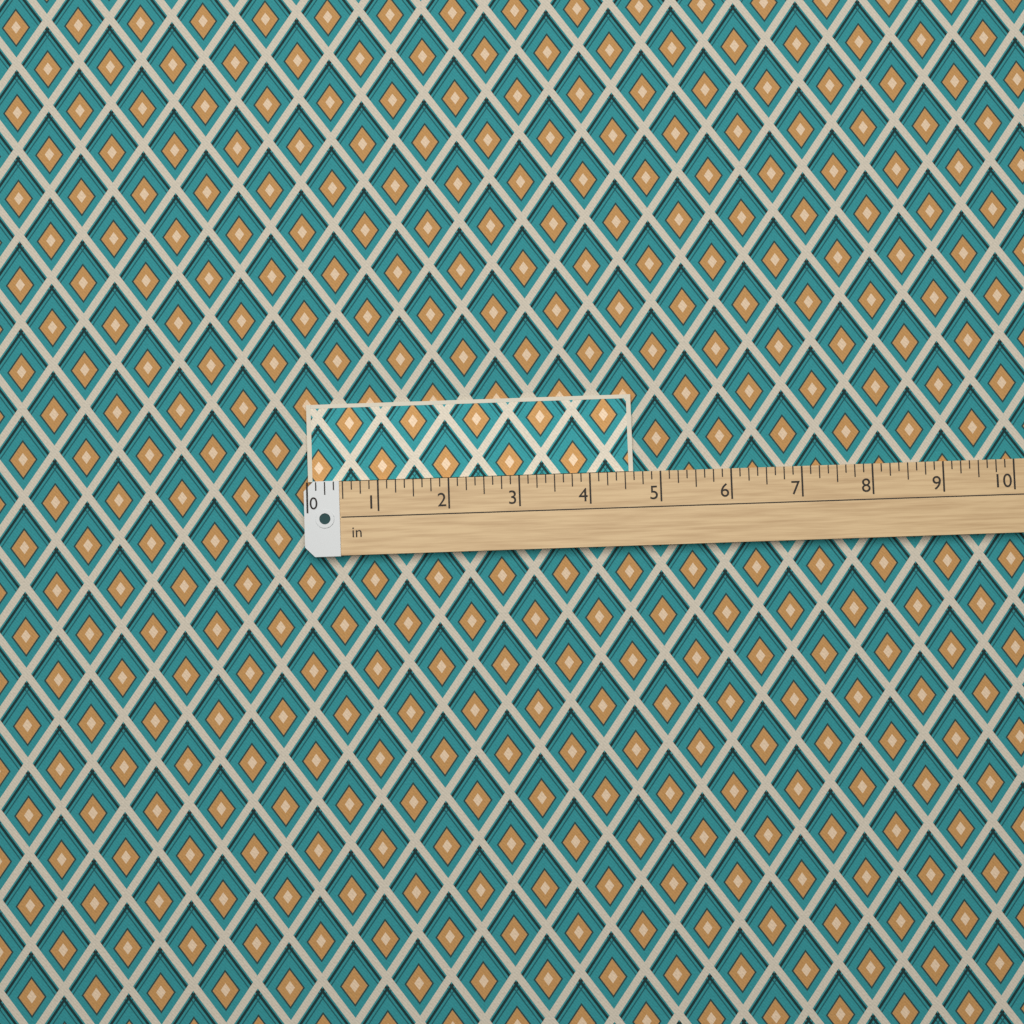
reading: 4.625 in
